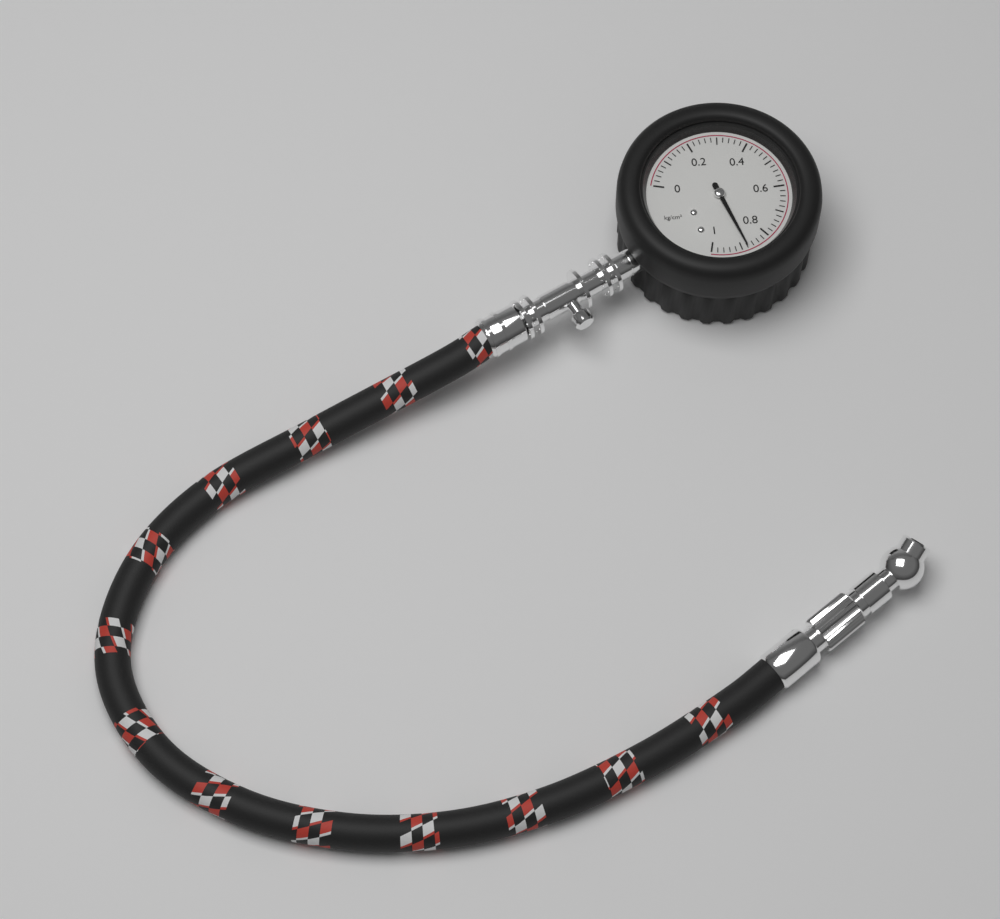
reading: 0.88 kg/cm²
